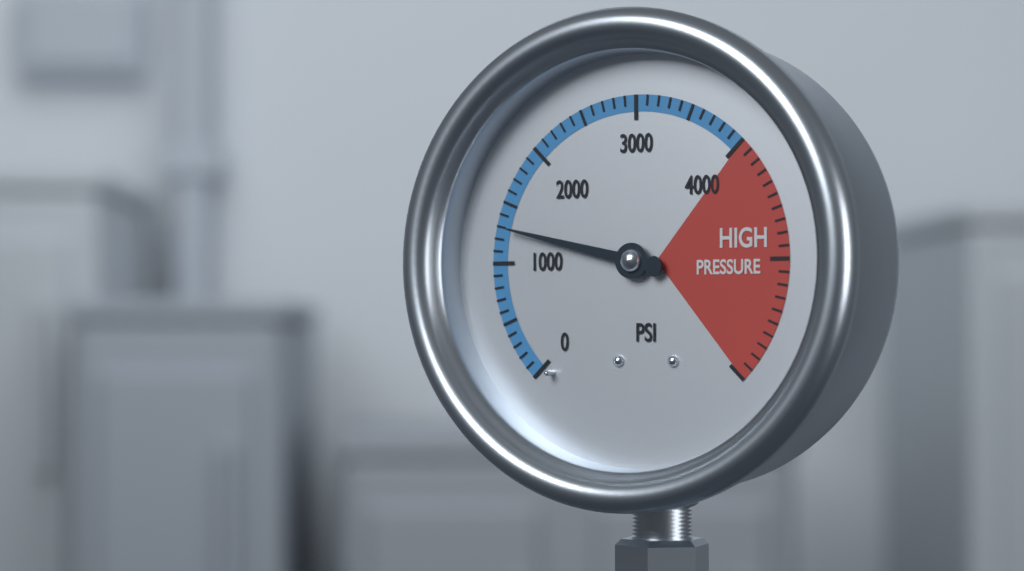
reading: 1300 psi
